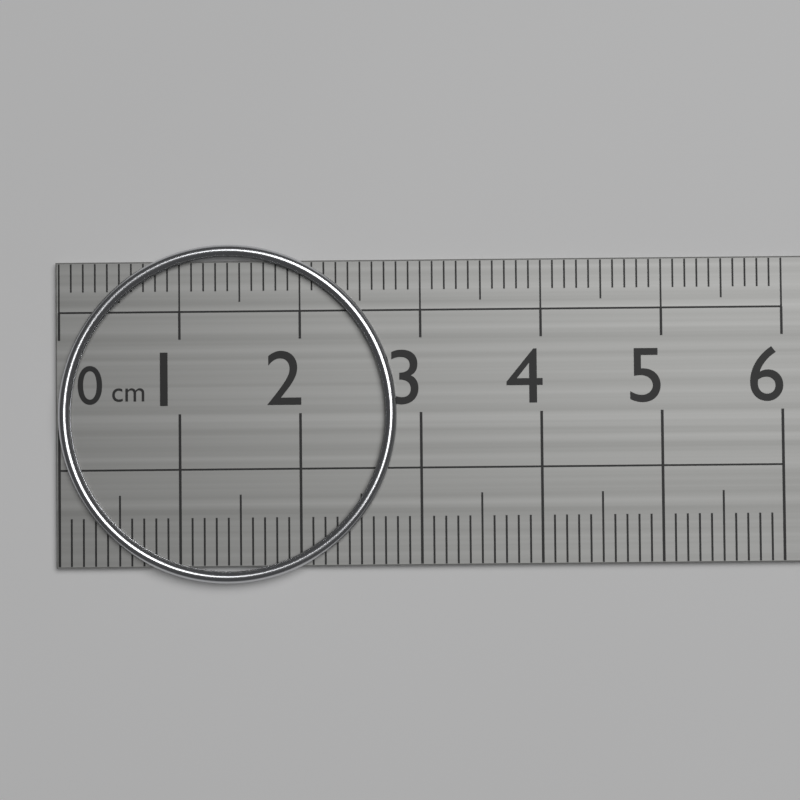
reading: 2.8 cm
